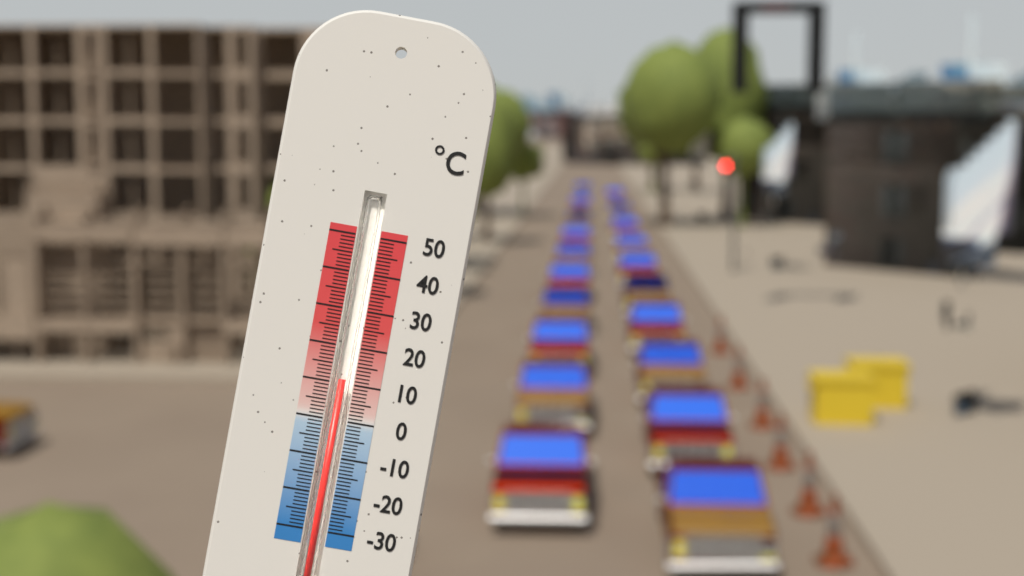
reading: 11 °C
